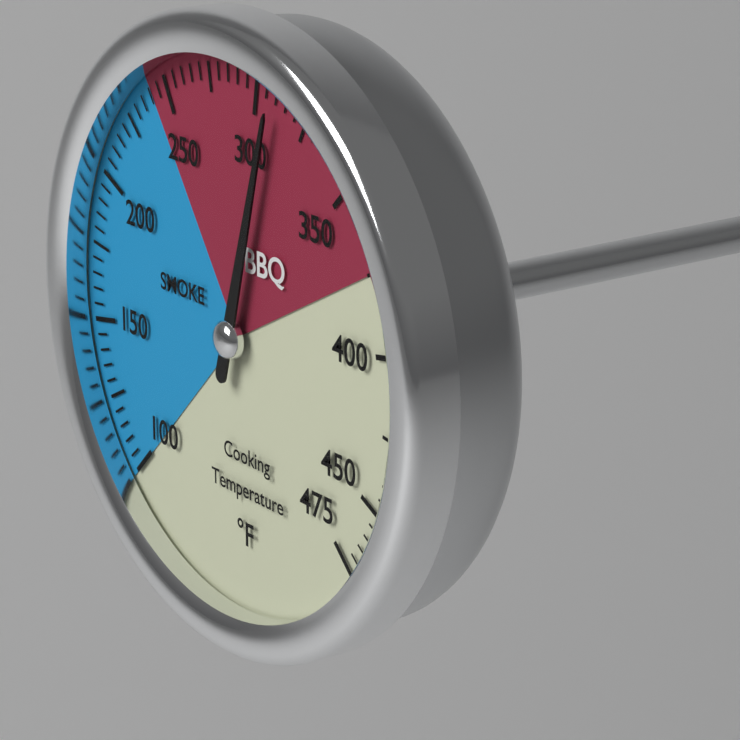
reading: 310 °F
